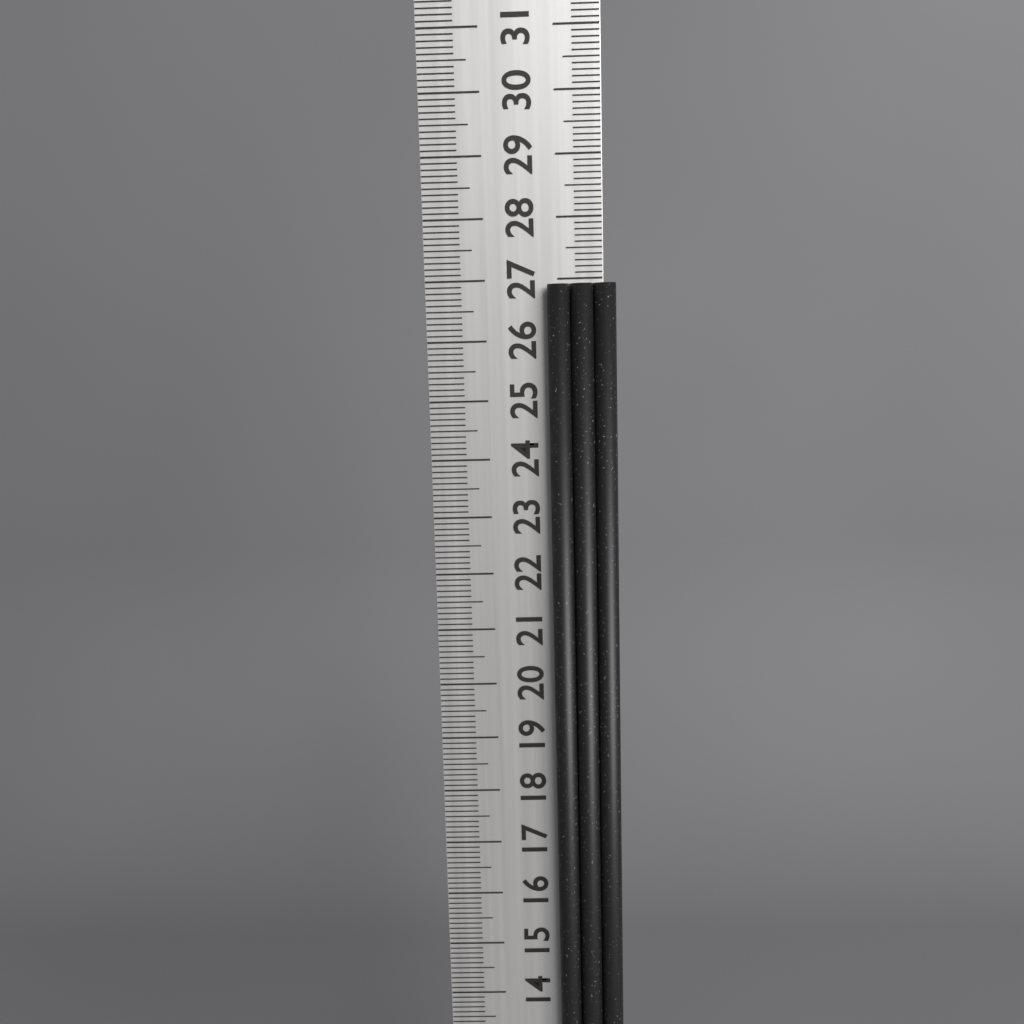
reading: 26.9 cm
